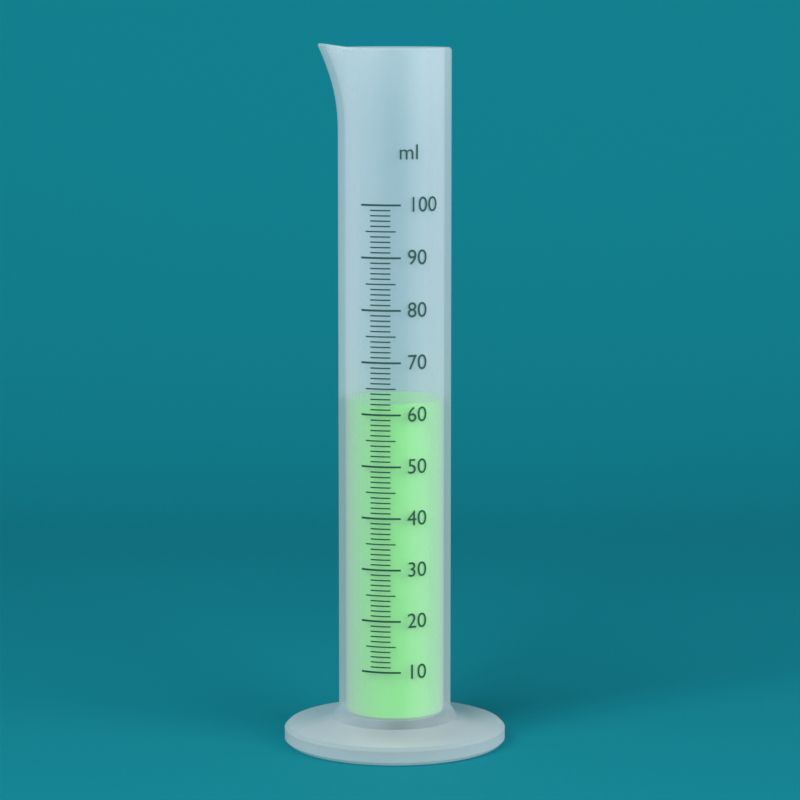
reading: 62 ml
